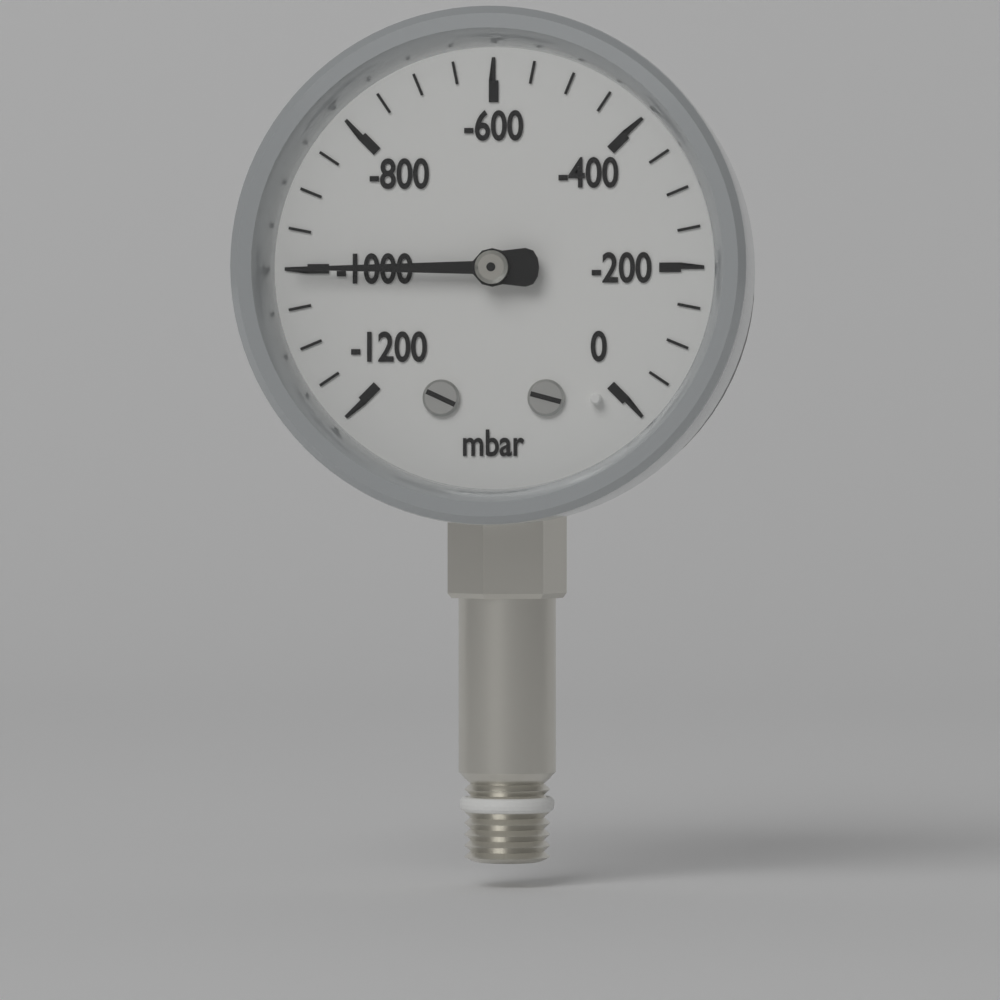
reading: -1000 mbar
